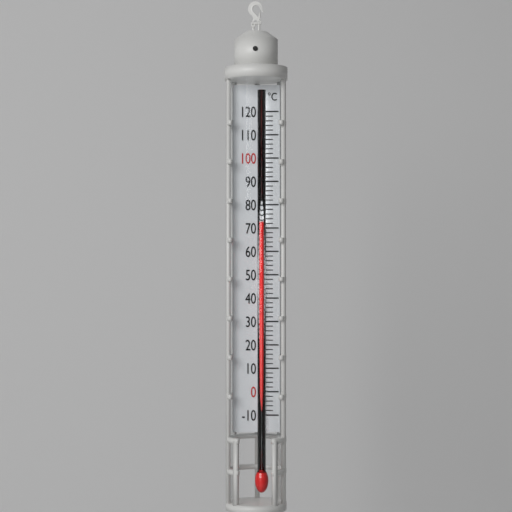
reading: 72 °C
